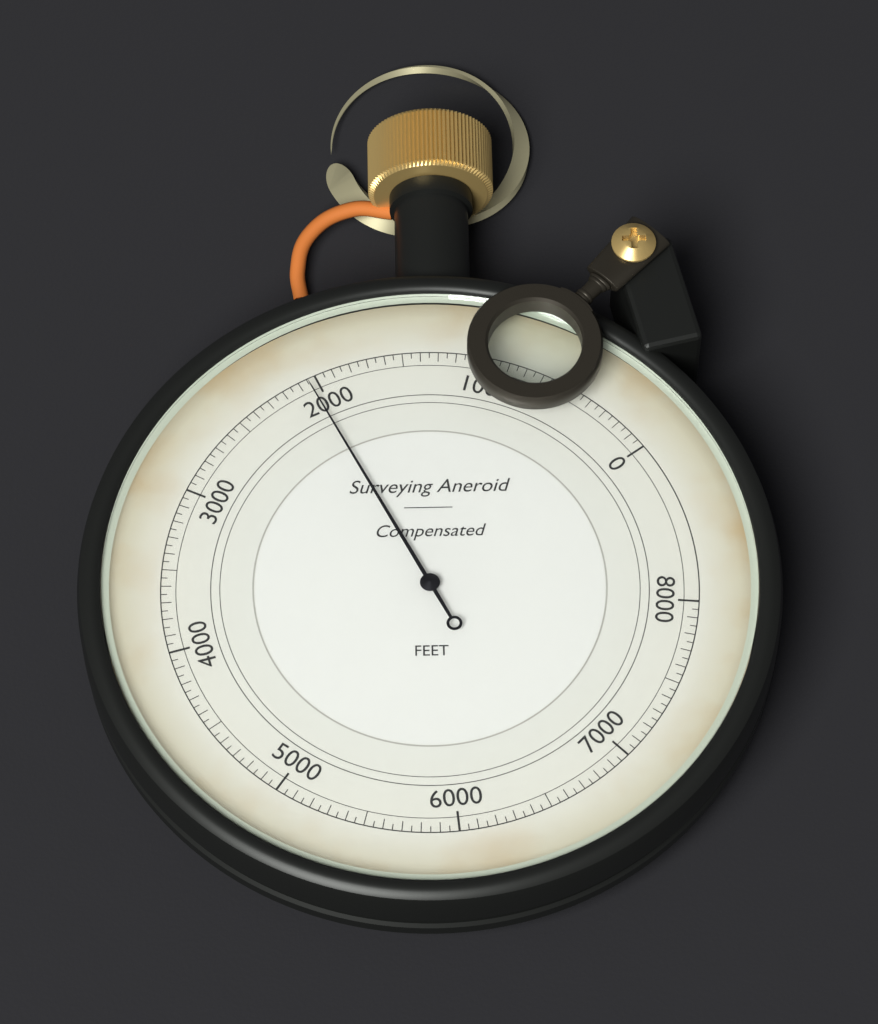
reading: 2050 ft
